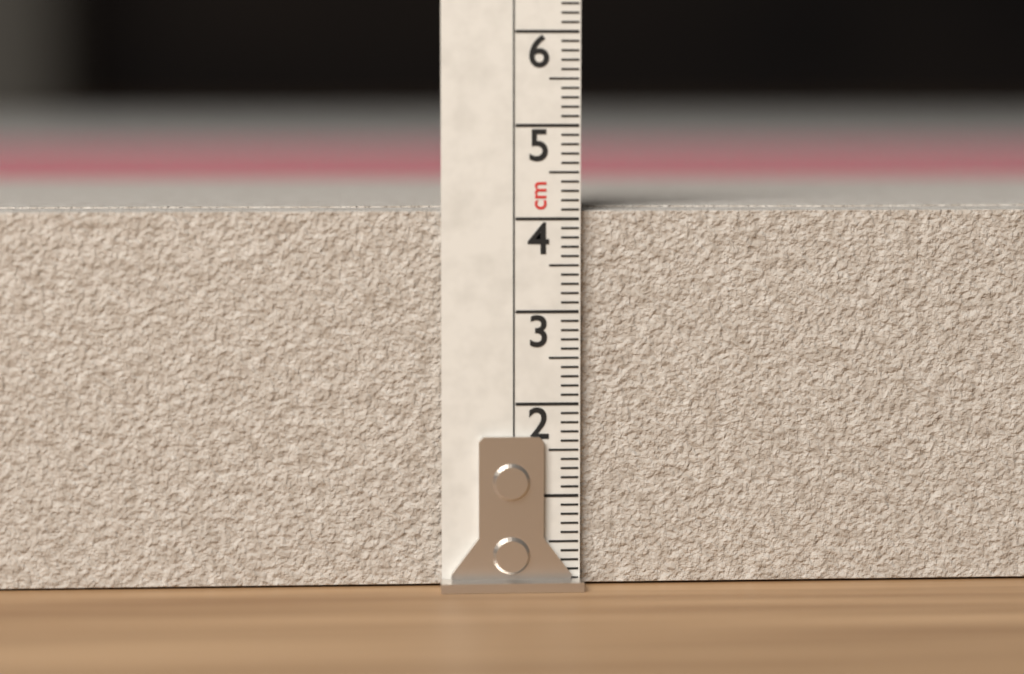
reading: 4.1 cm
